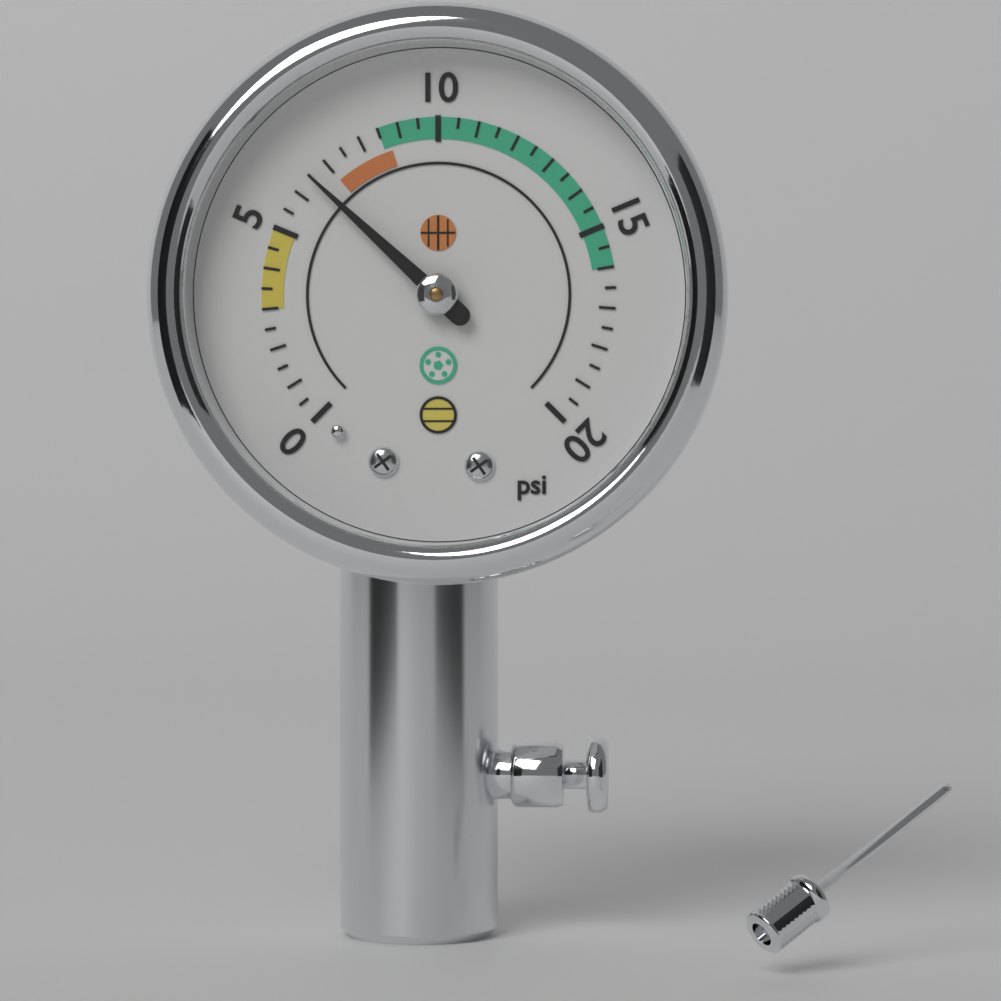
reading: 6.5 psi
